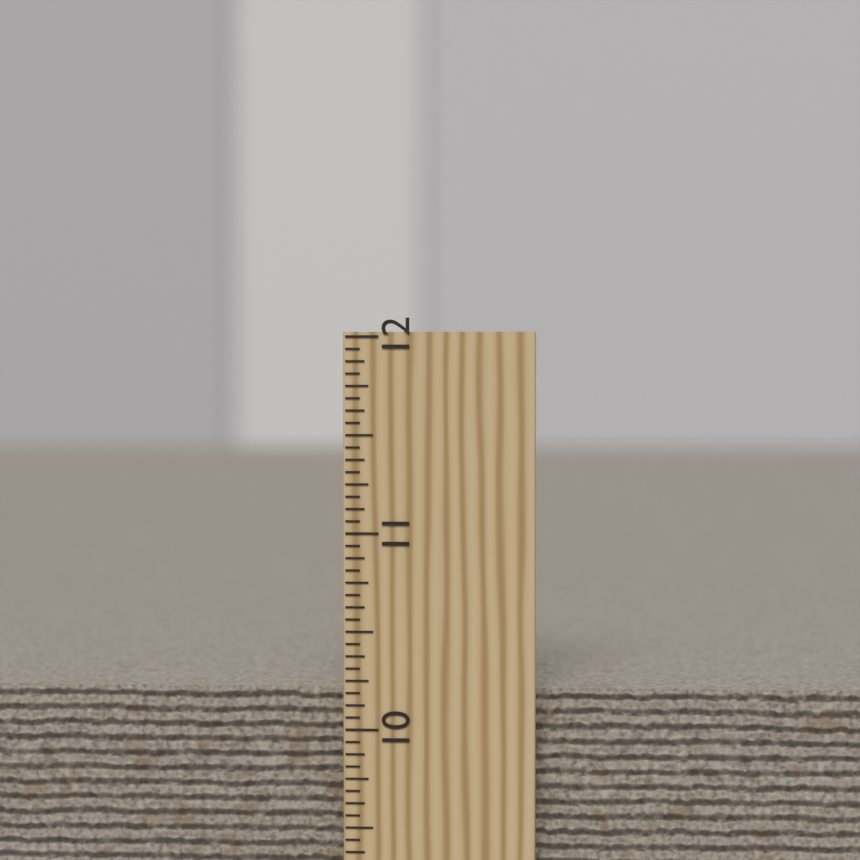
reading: 10.1875 inch
